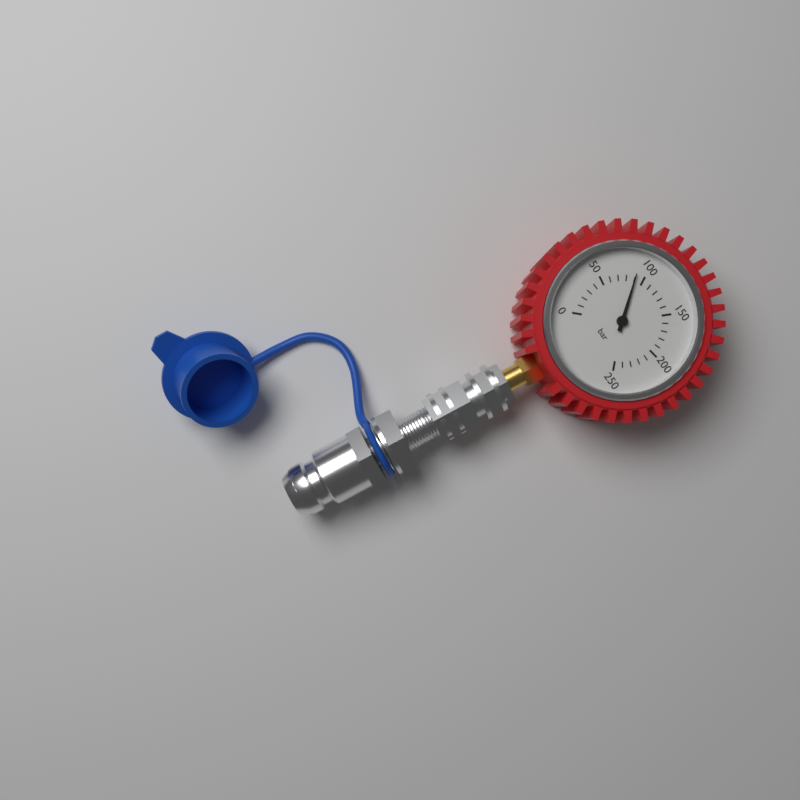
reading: 90 bar
